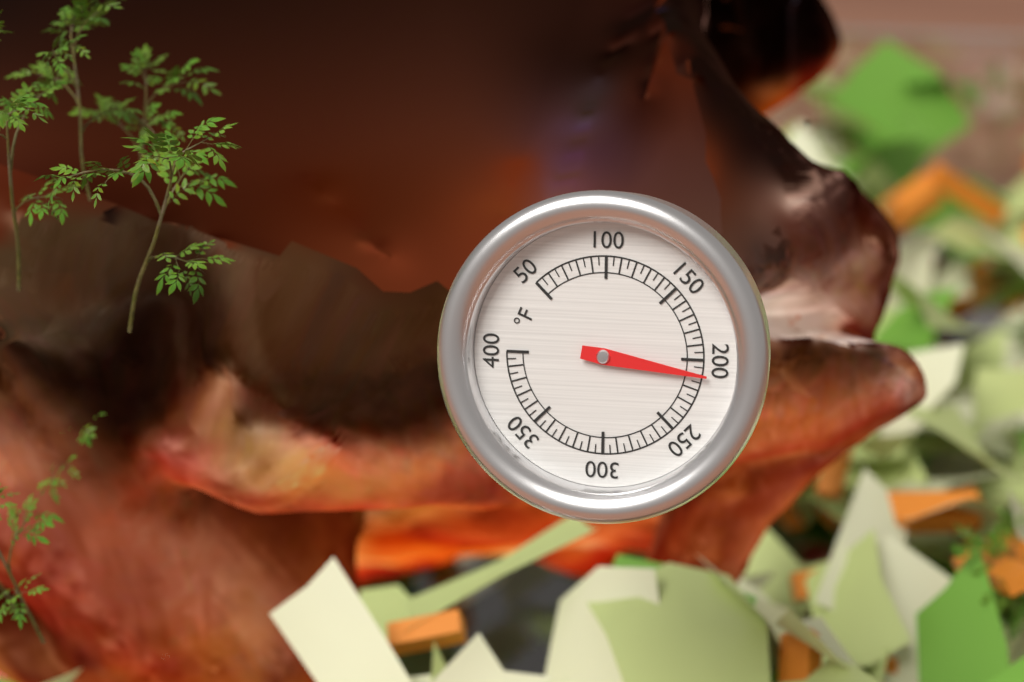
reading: 210 °F
